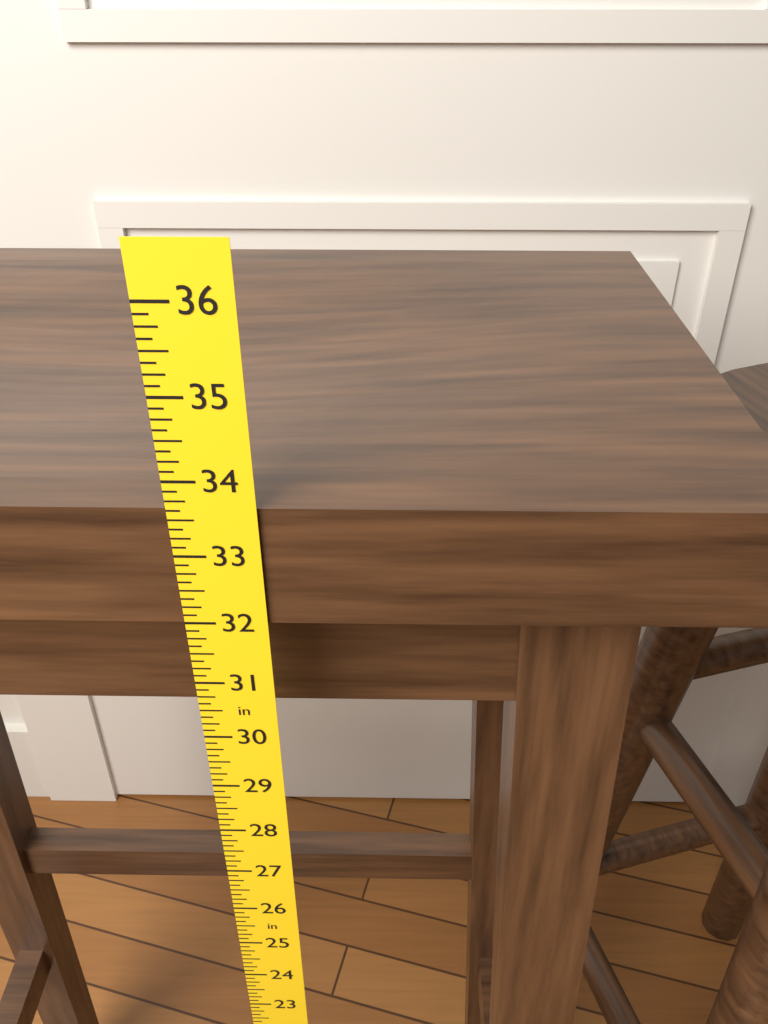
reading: 33.625 in
